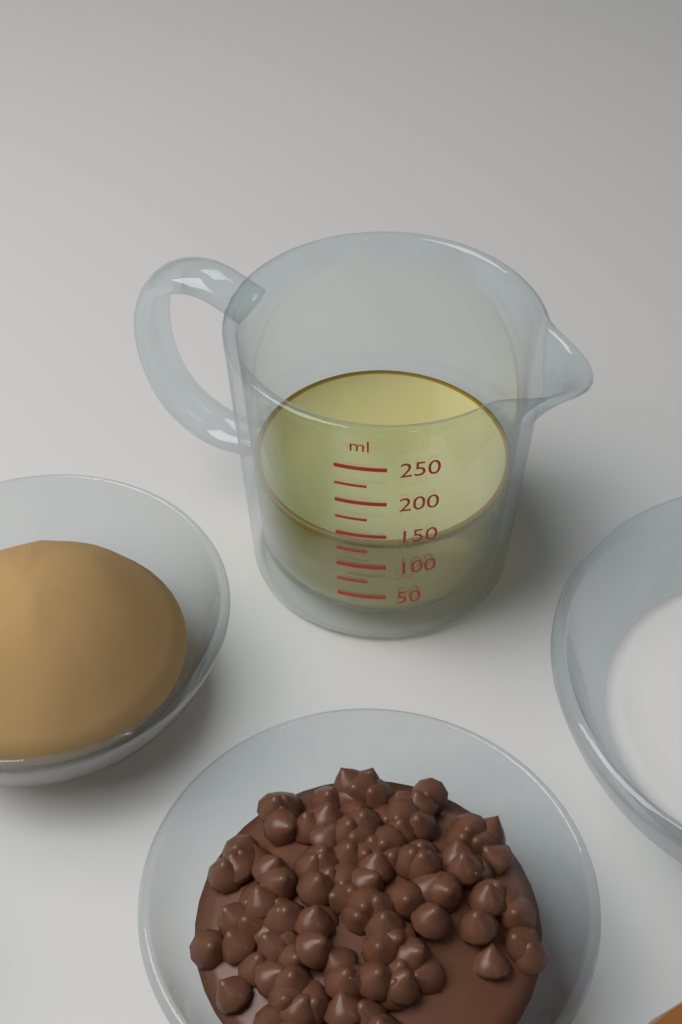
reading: 120 ml
